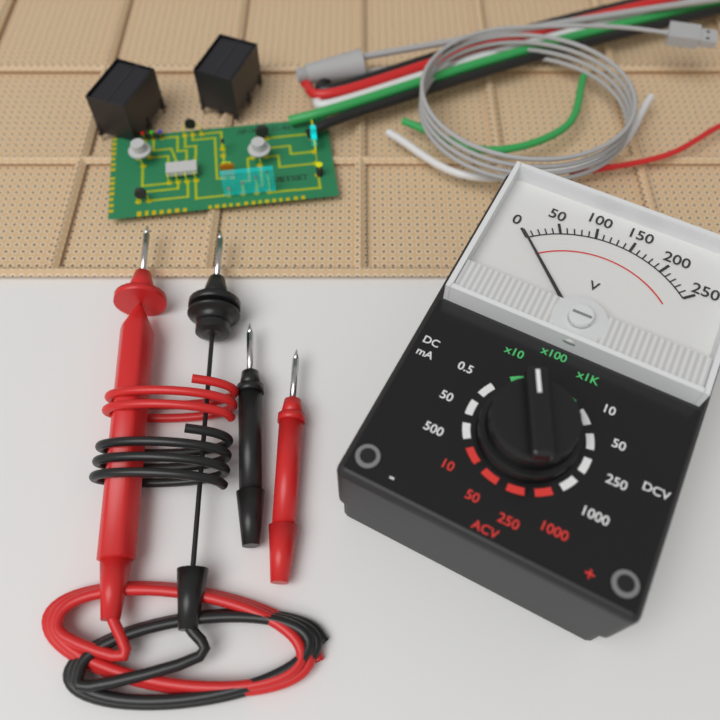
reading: 0 V
